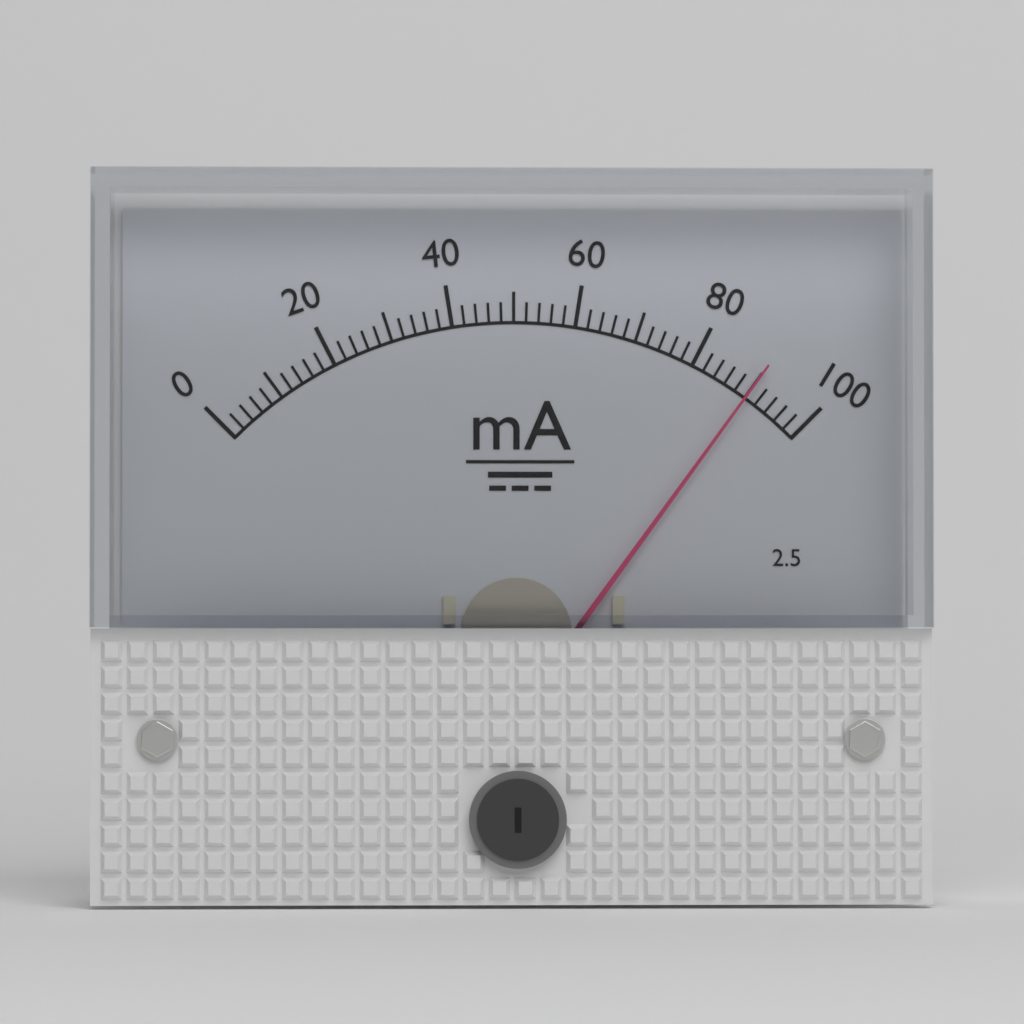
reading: 90 mA
